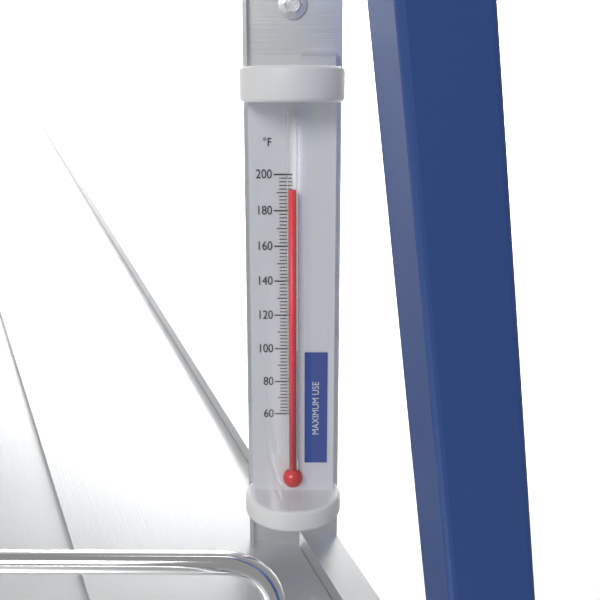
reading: 192 °F
